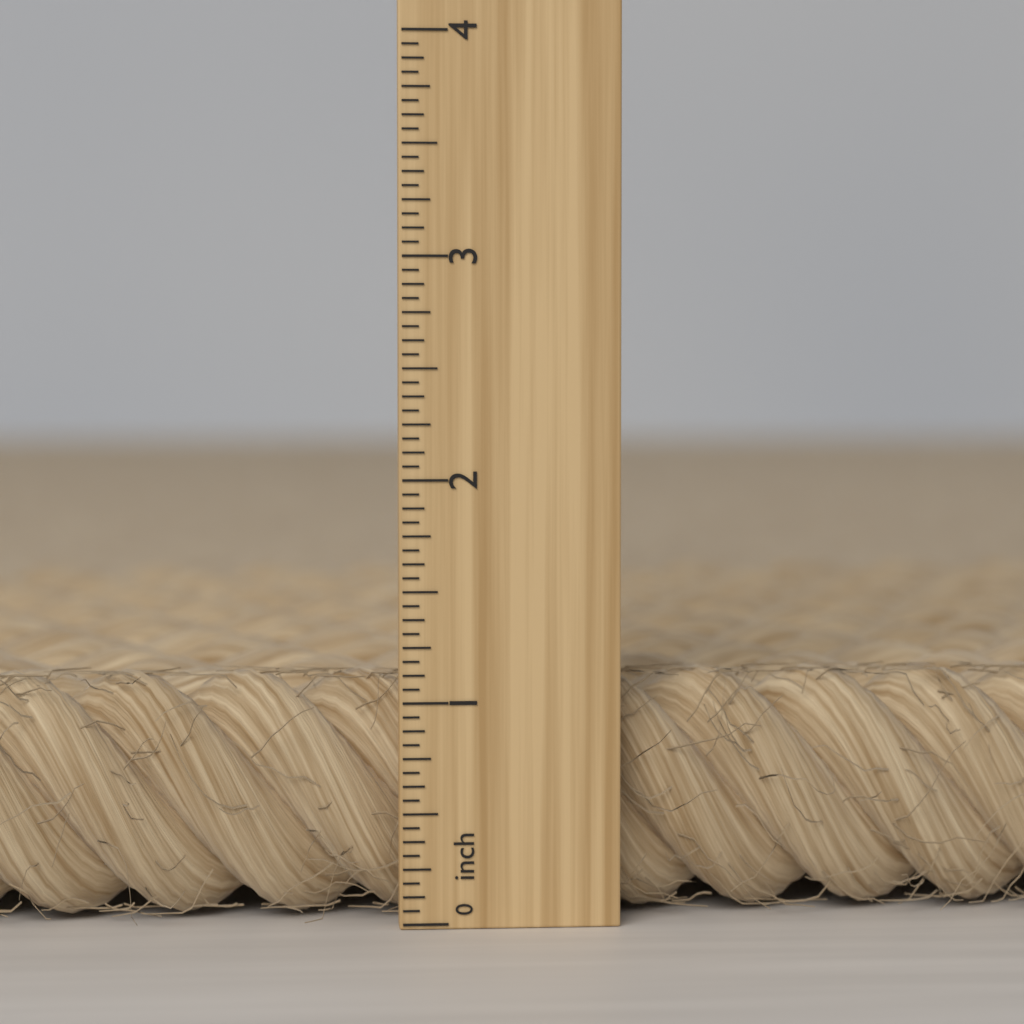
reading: 1.1250 inch
